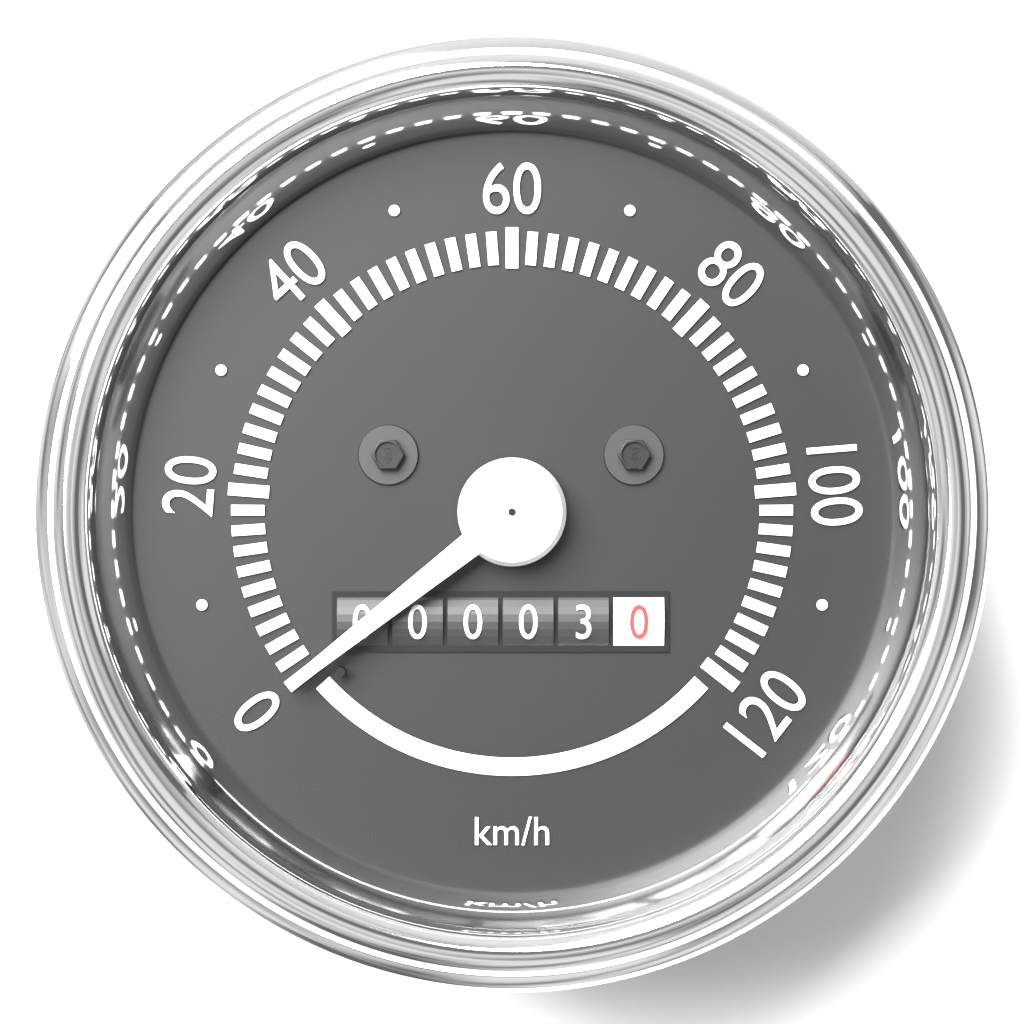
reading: 0 km/h
